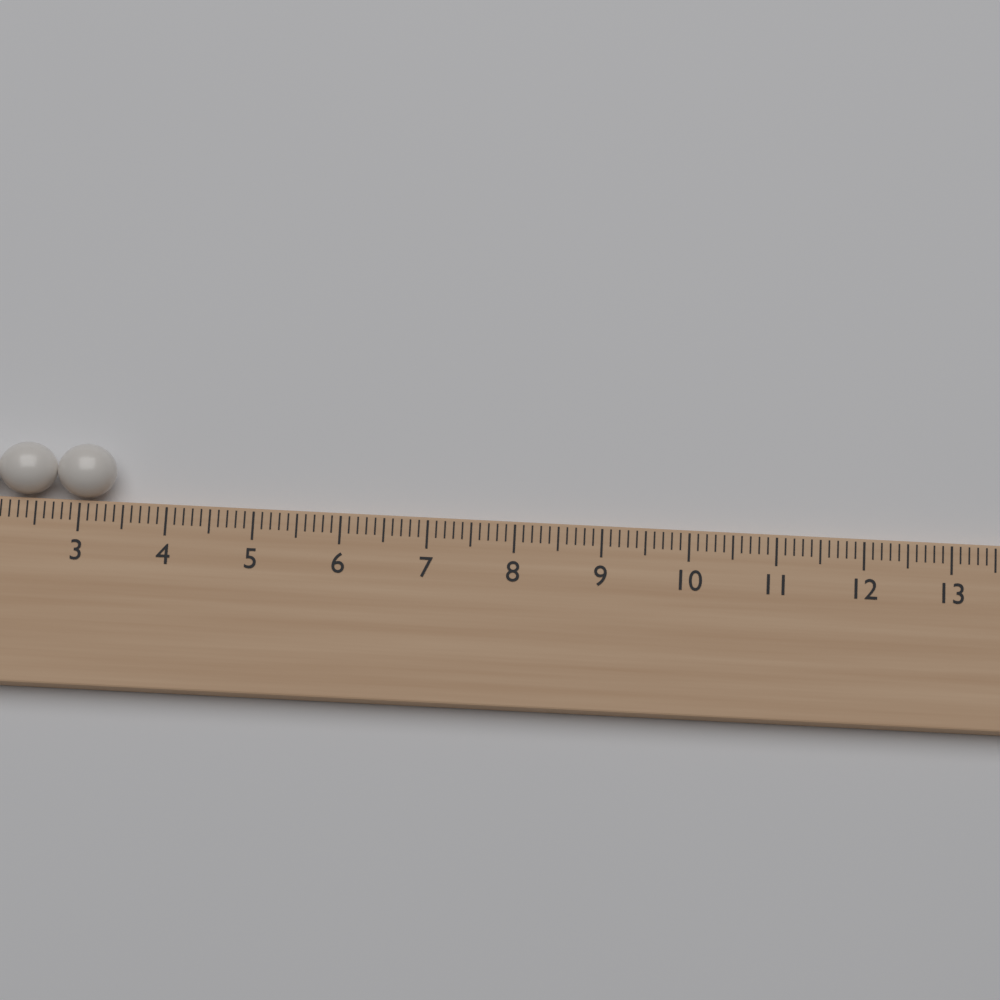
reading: 3.4 (no unit)
